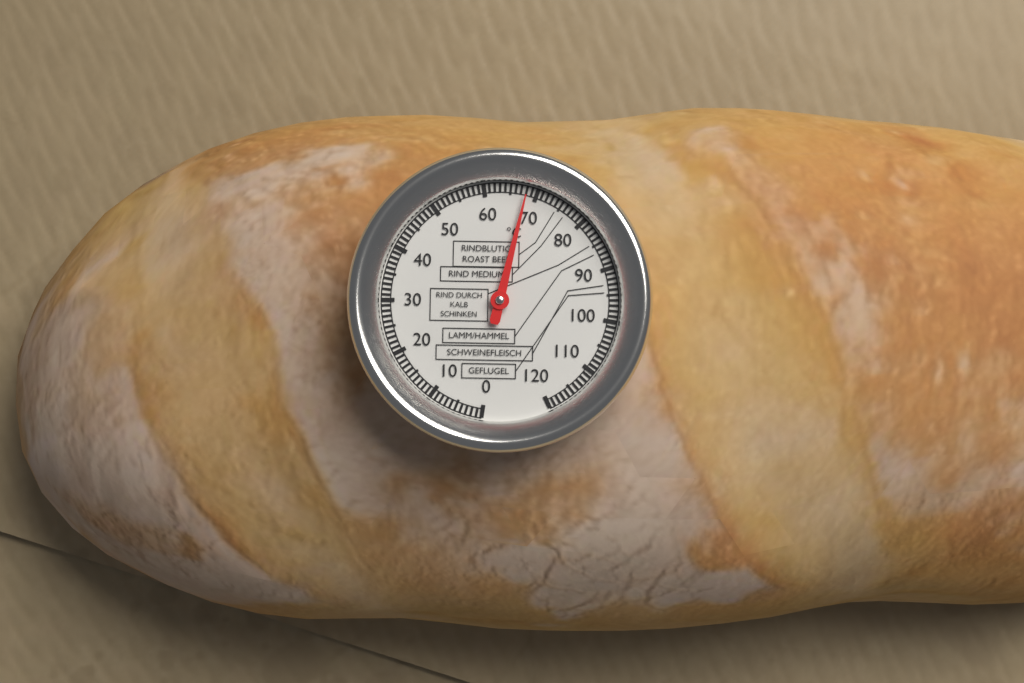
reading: 68 °C
